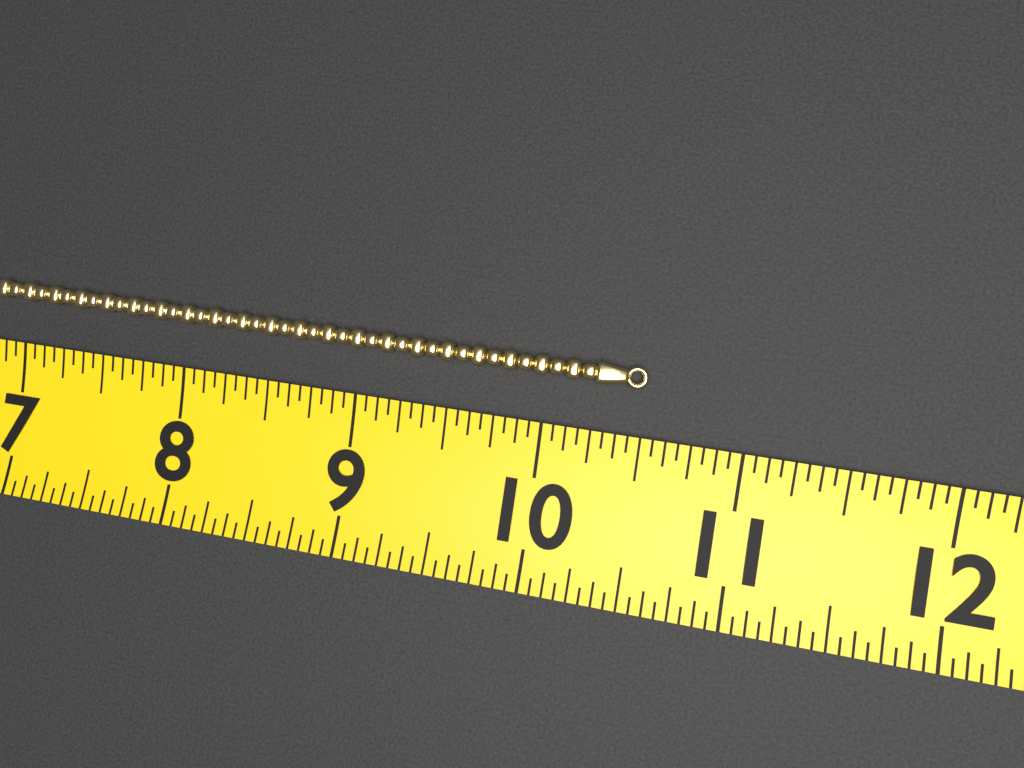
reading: 10.5000 (no unit)
